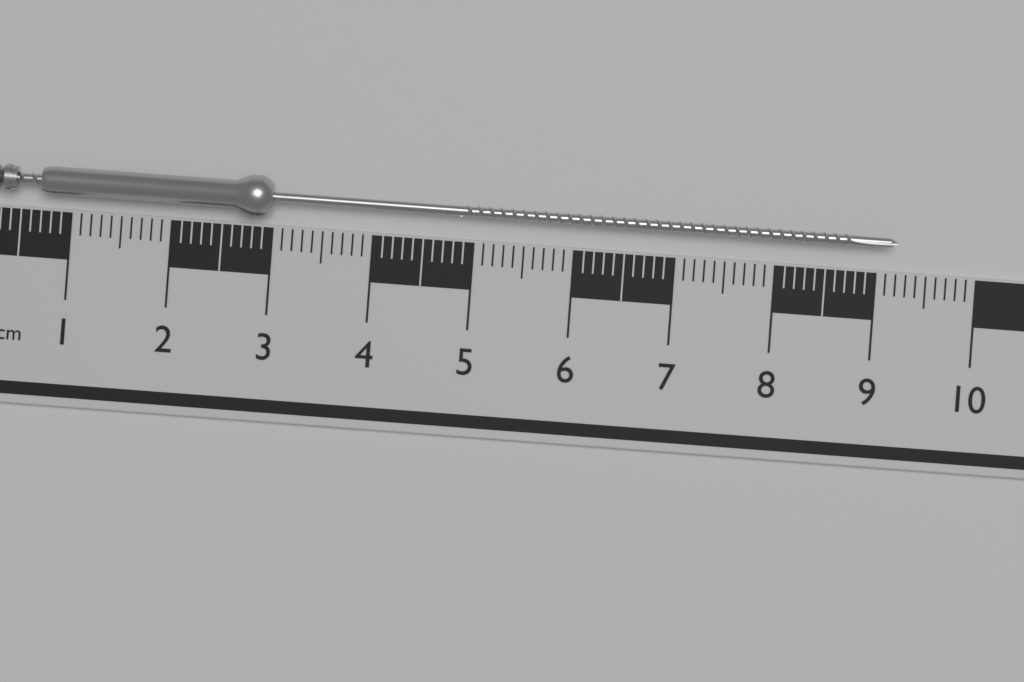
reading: 9.2 cm
